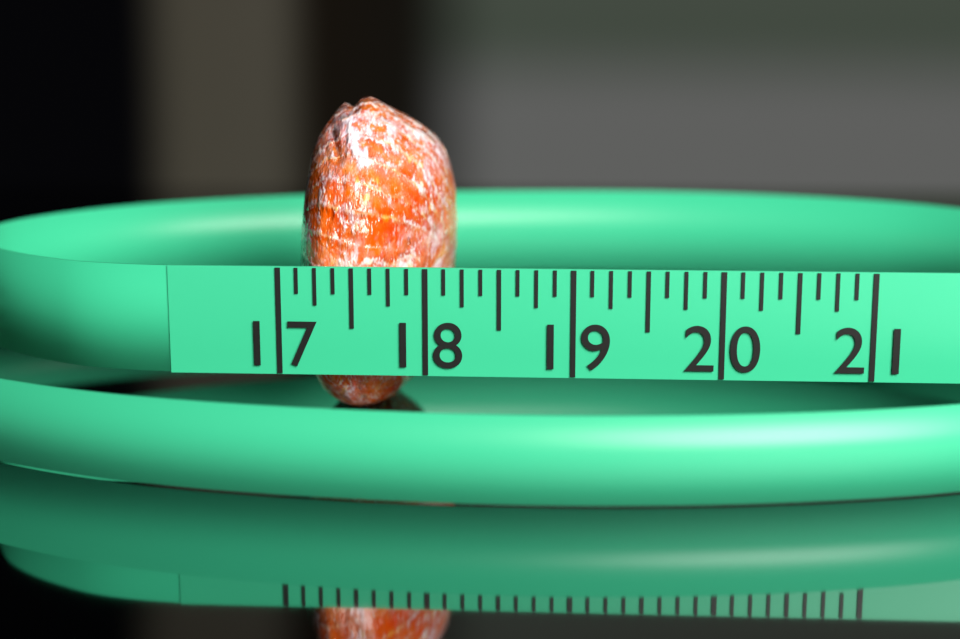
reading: 18.125 (no unit)
